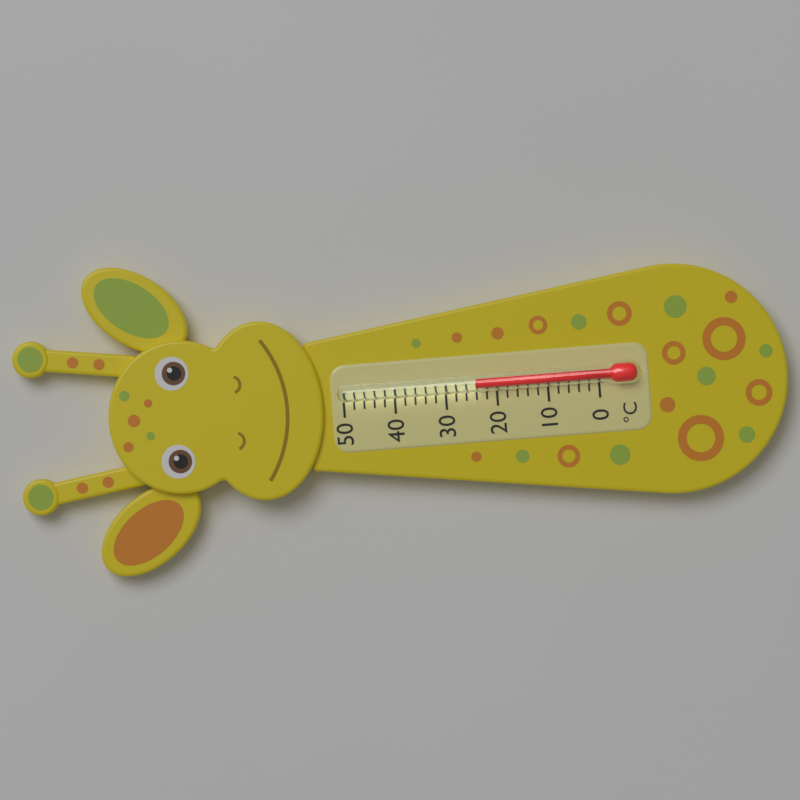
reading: 24 °C
